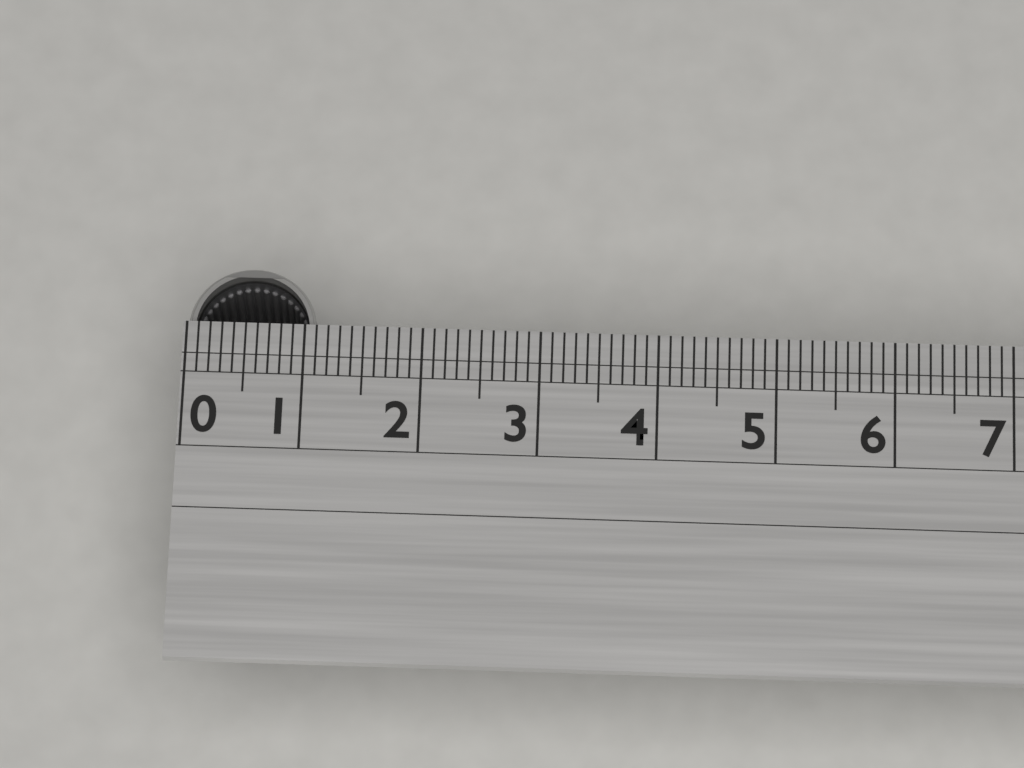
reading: 1.1 (no unit)
